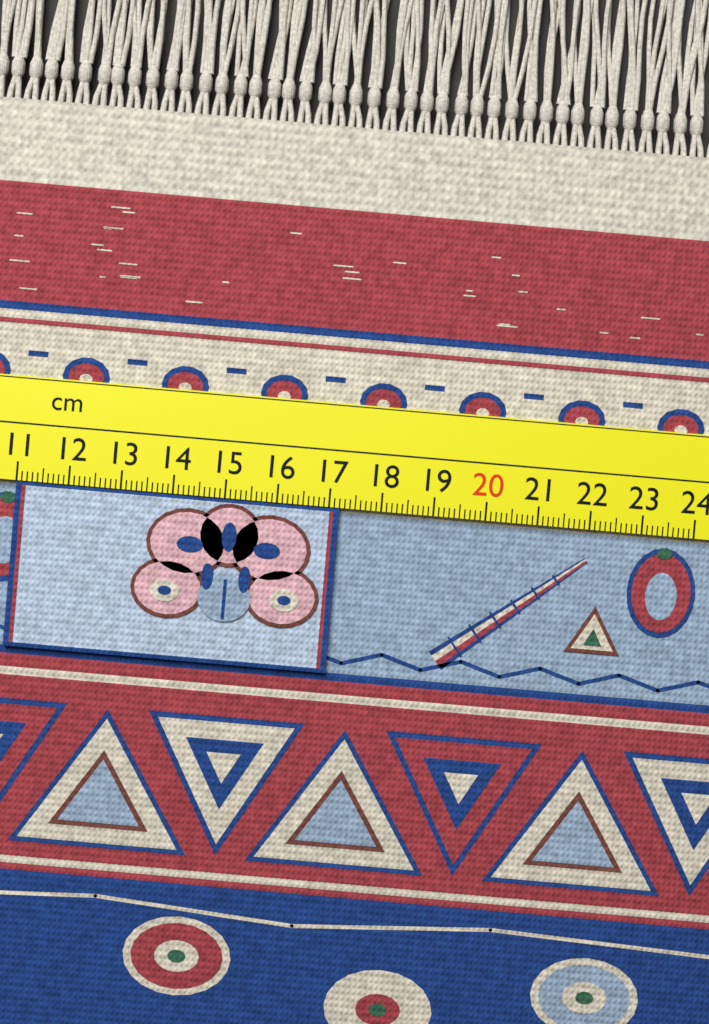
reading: 17.2 cm
